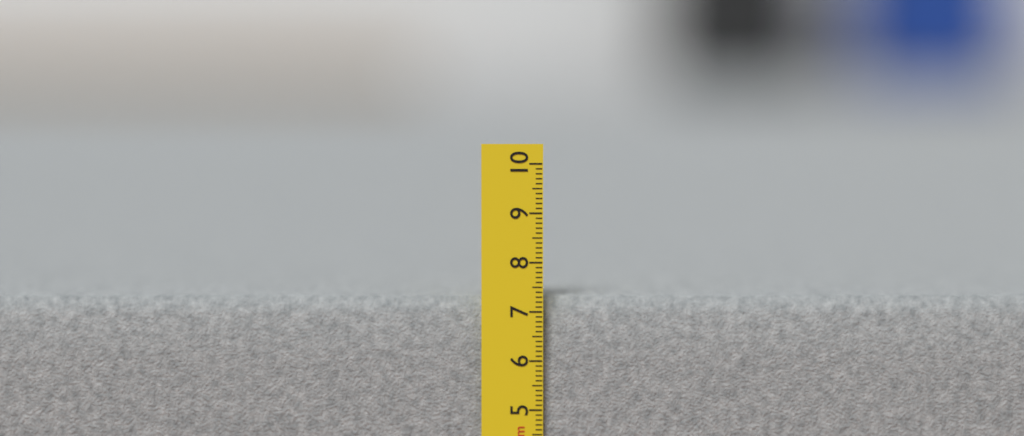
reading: 7.3 cm
